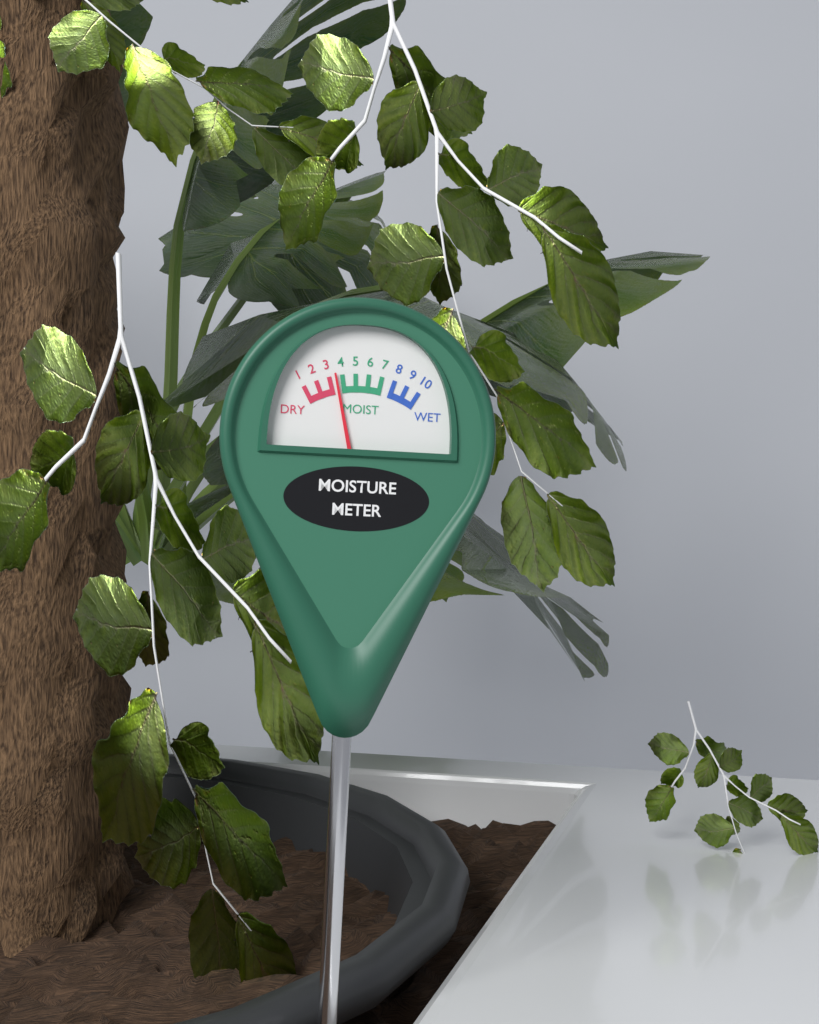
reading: 3.5 (no unit)
